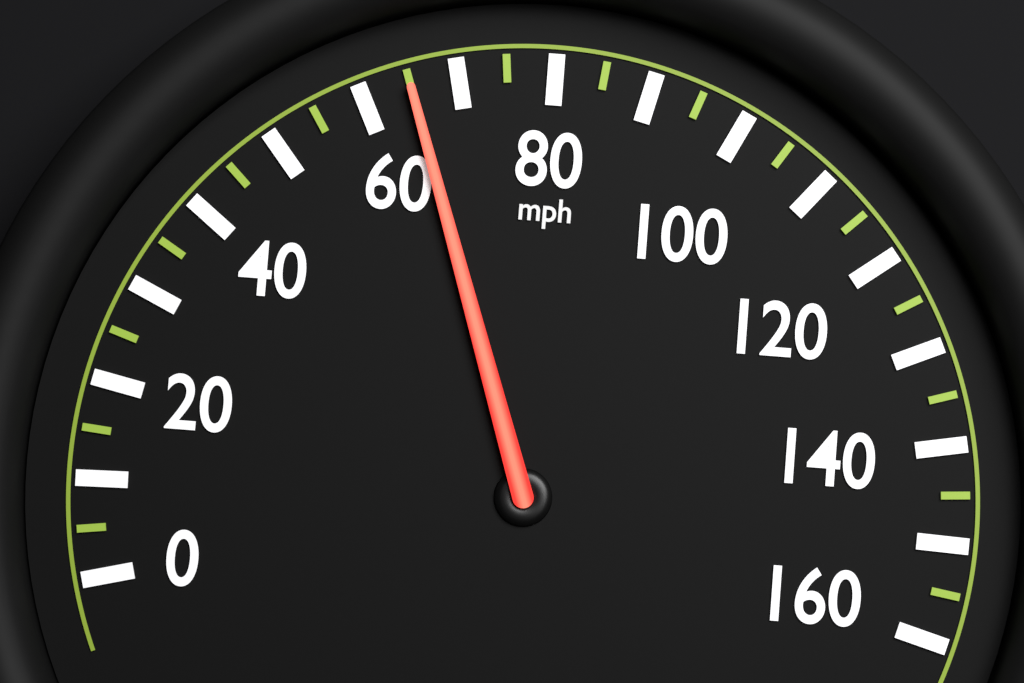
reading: 65 mph
